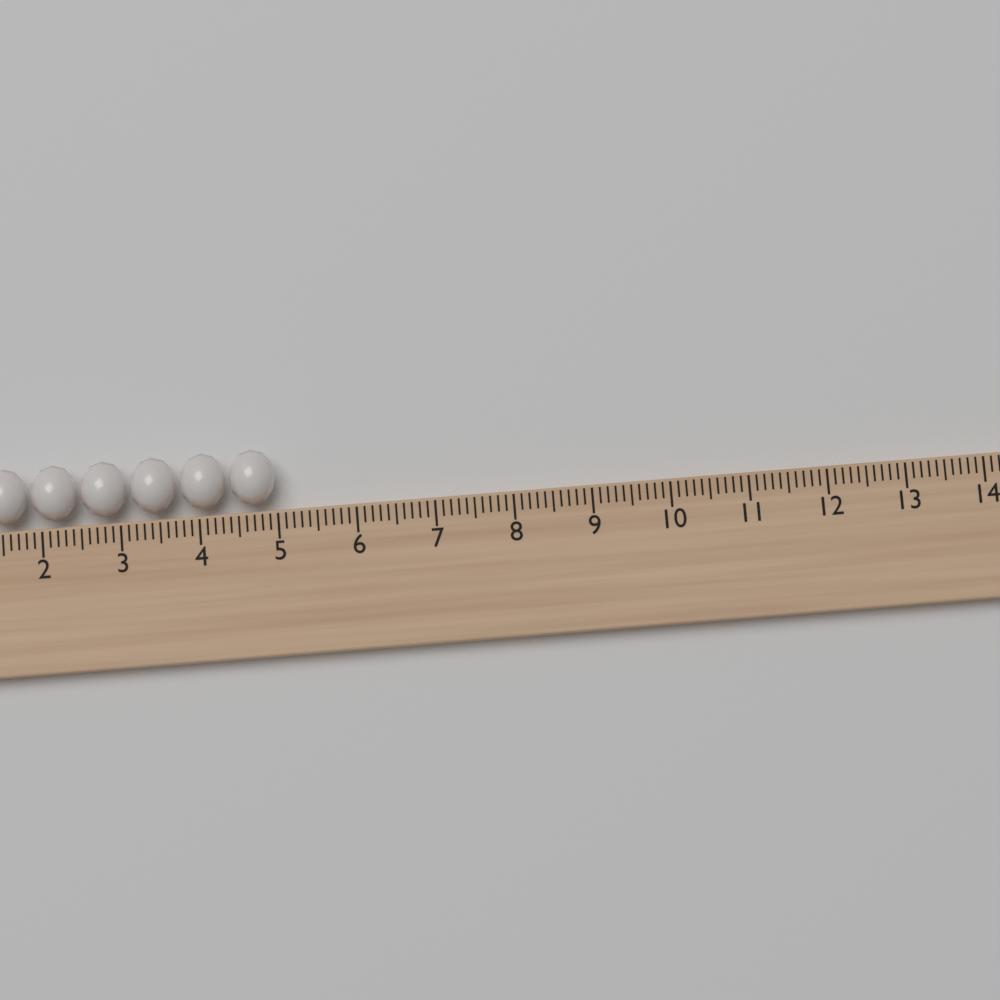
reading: 5.0 (no unit)
